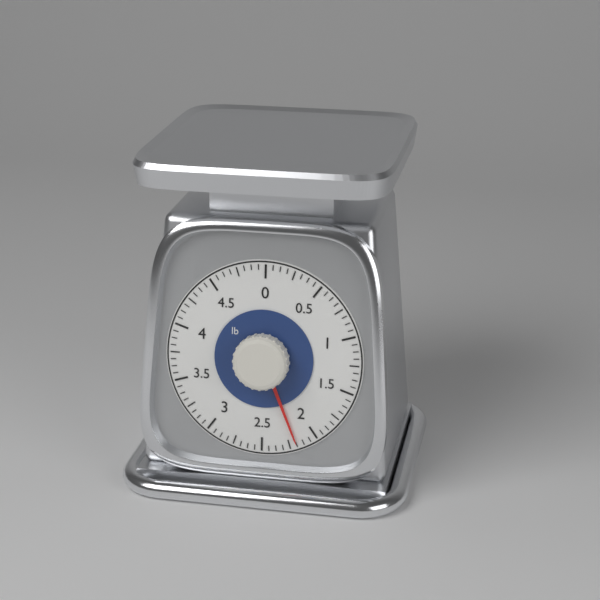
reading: 2.1875 lb
